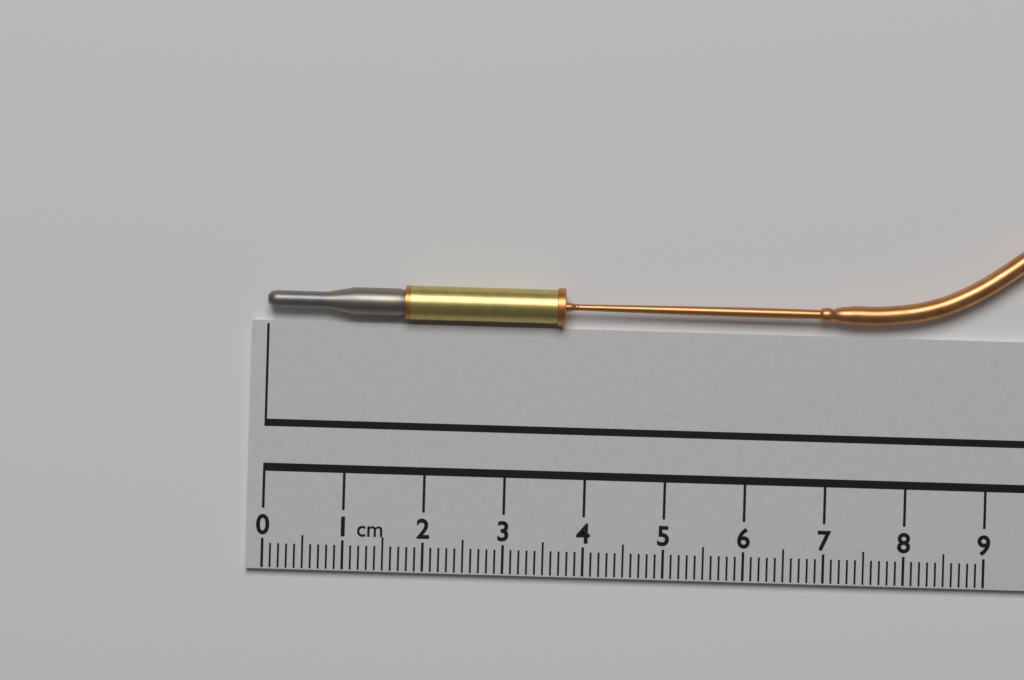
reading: 3.7 cm
